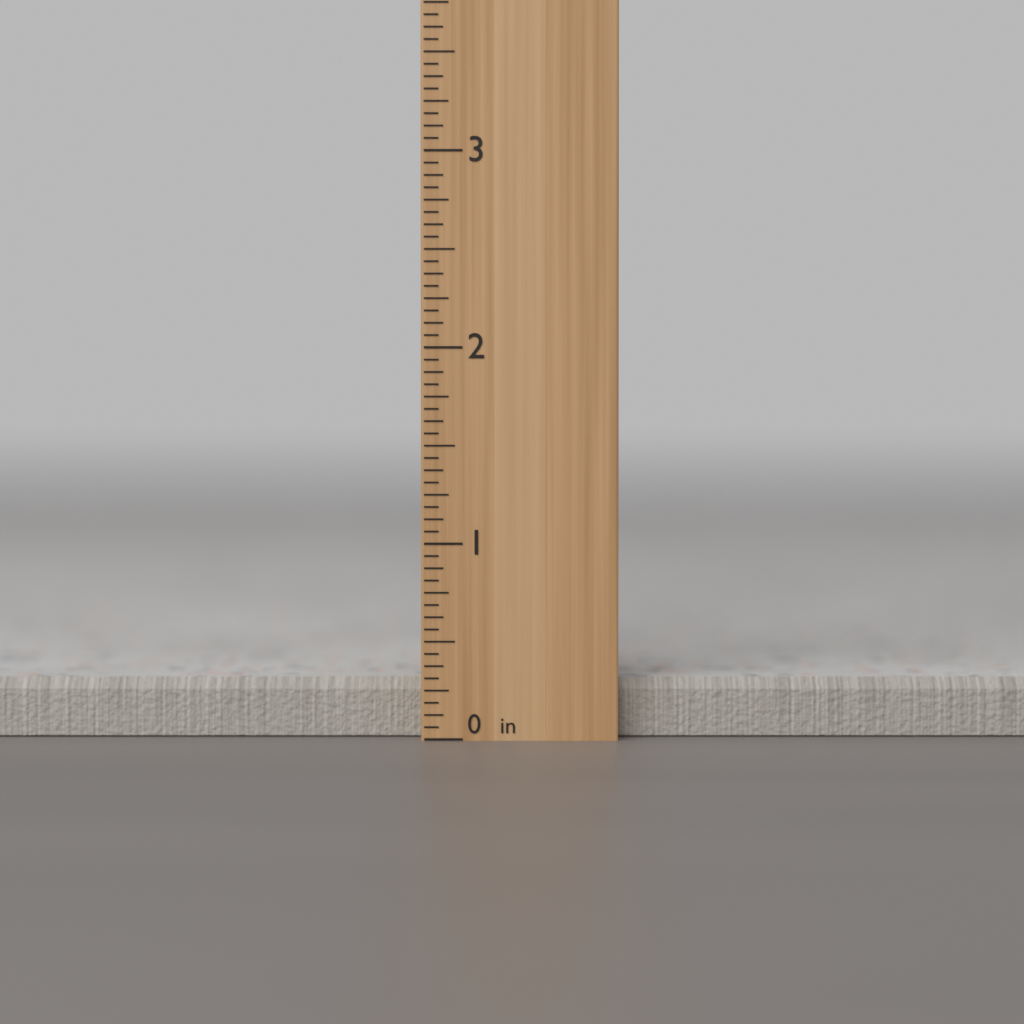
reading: 0.3000 in
